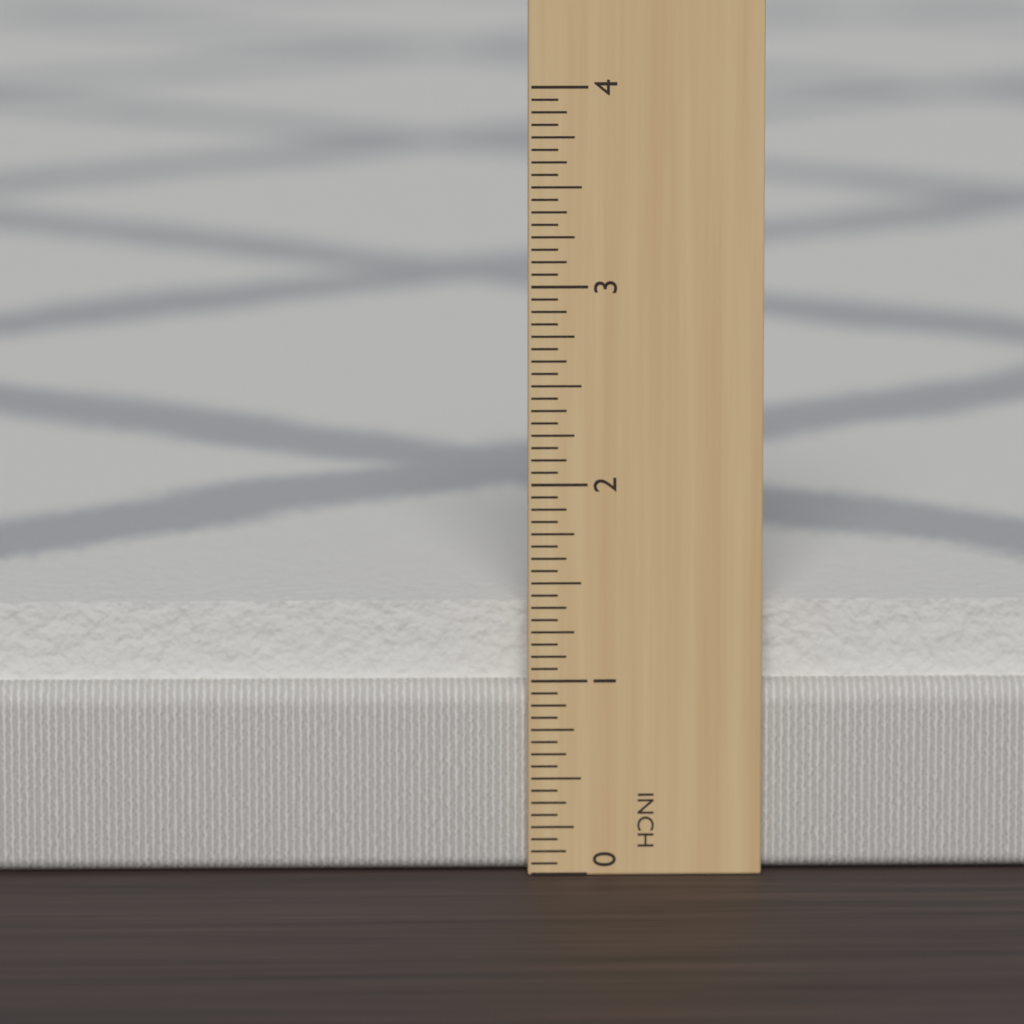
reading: 1.3750 in
